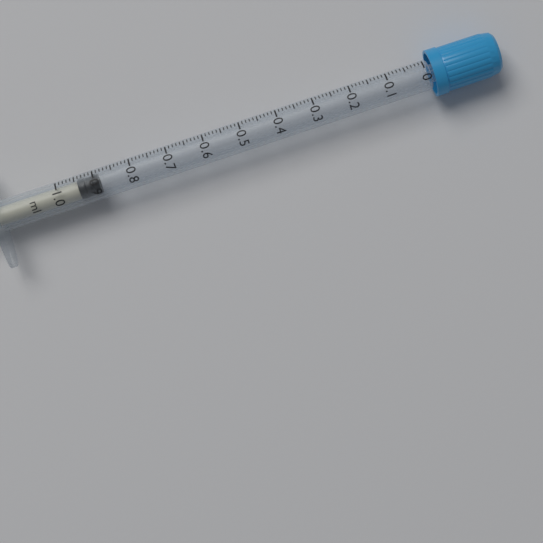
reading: 0.89 ml
